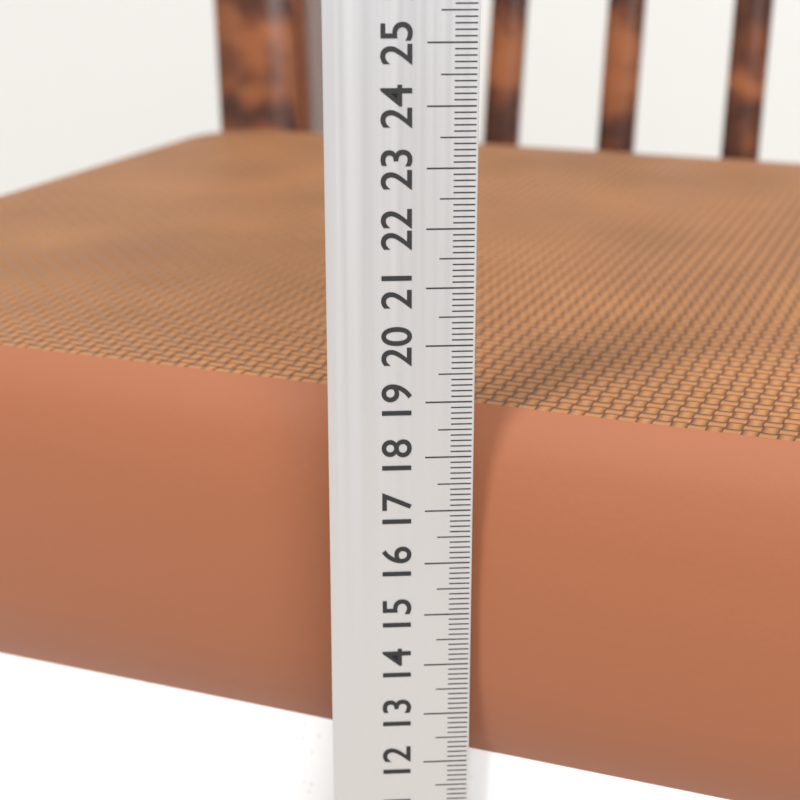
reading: 18.6 cm
